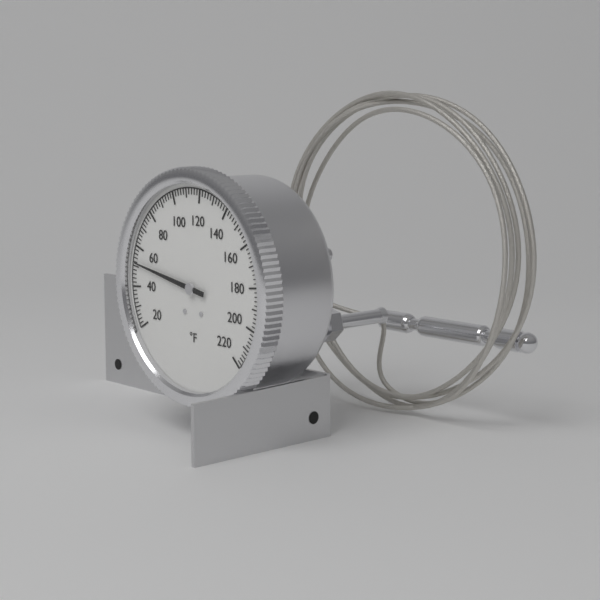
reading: 52 °F
